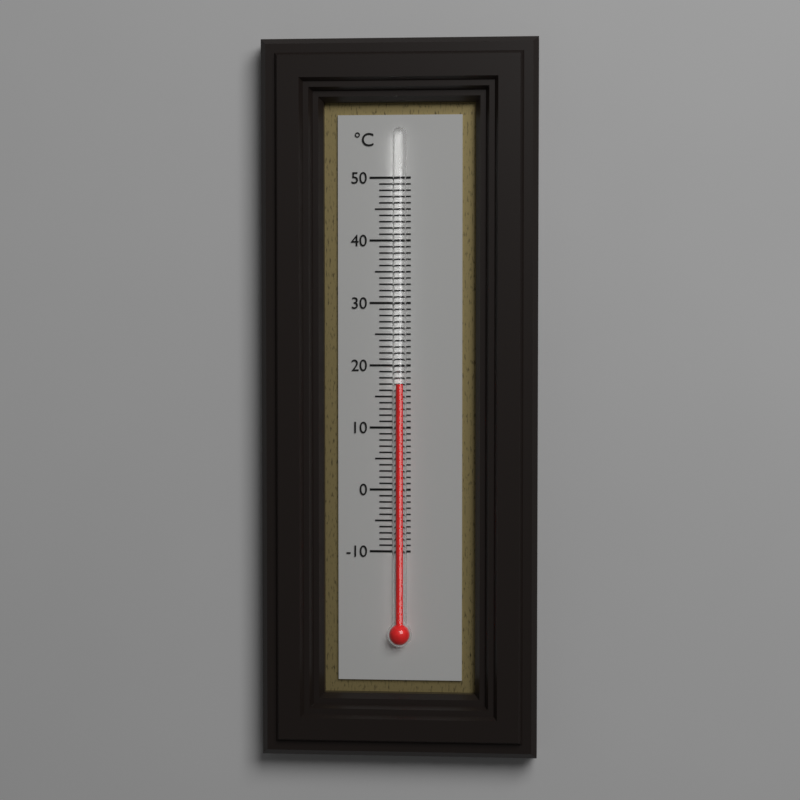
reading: 17 °C
